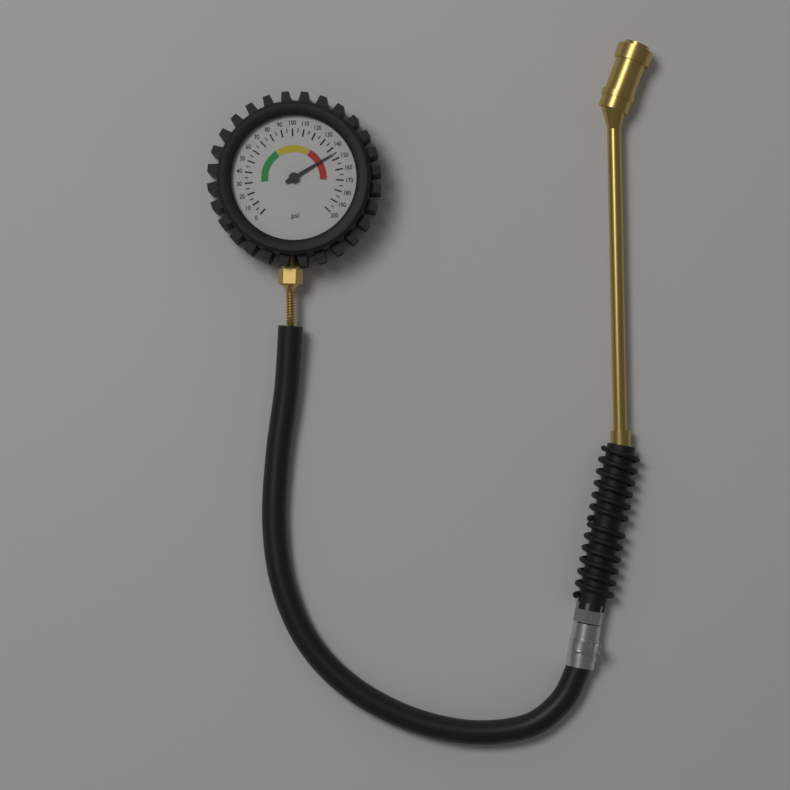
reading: 145 psi
